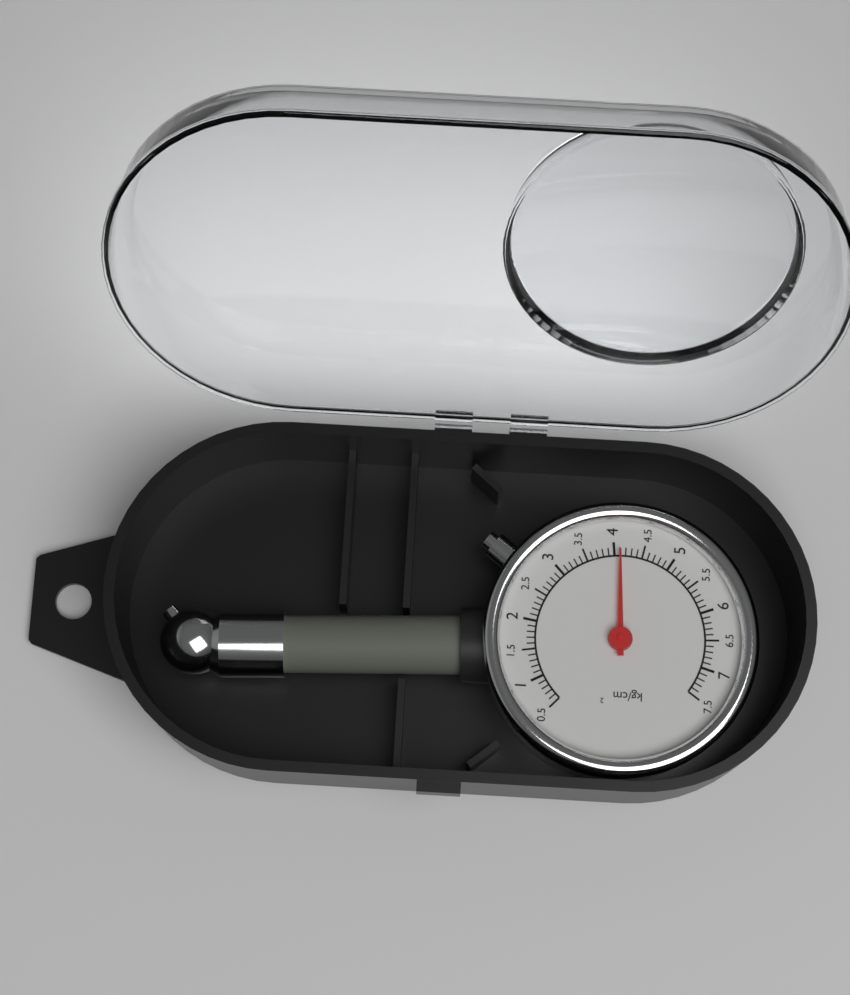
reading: 4.1 kg/cm²
